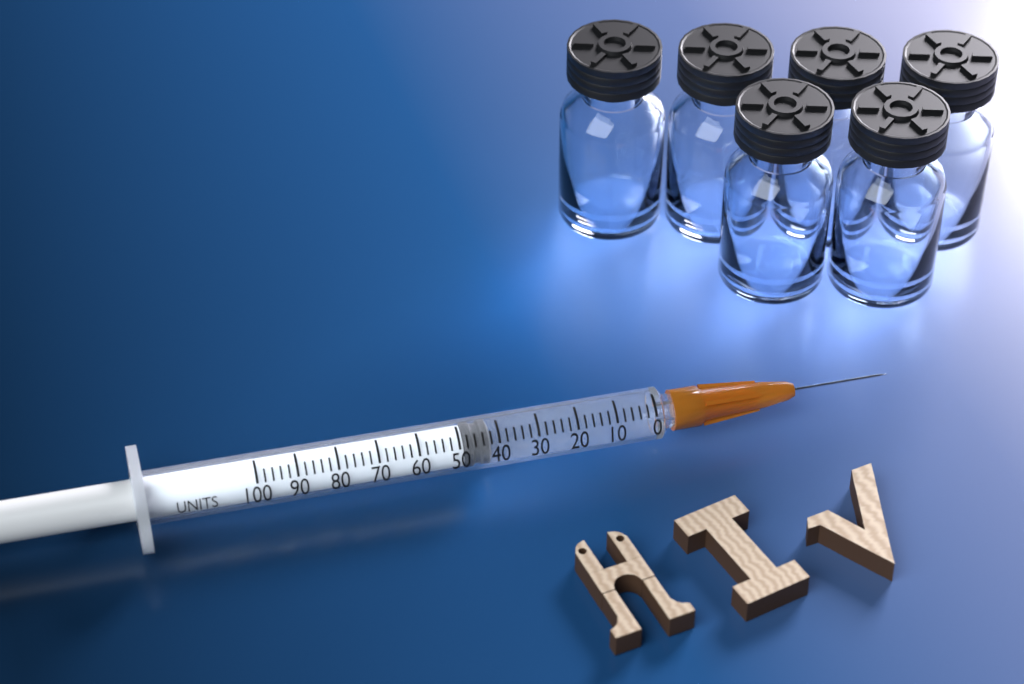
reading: 42 units
